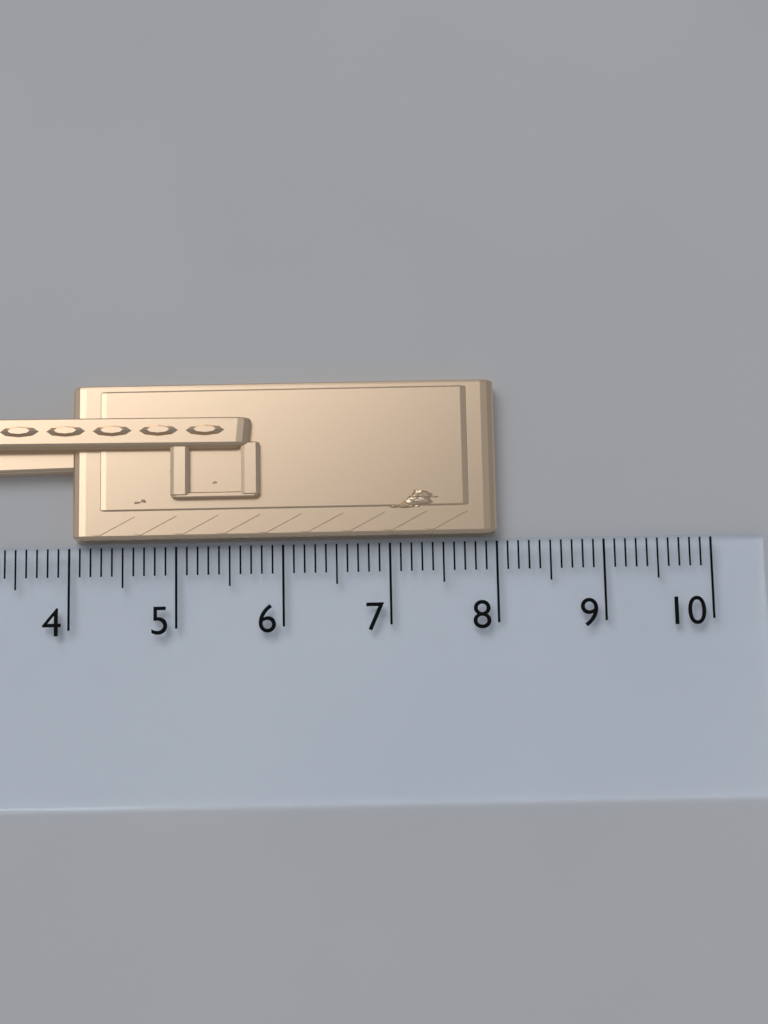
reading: 8.0 cm
